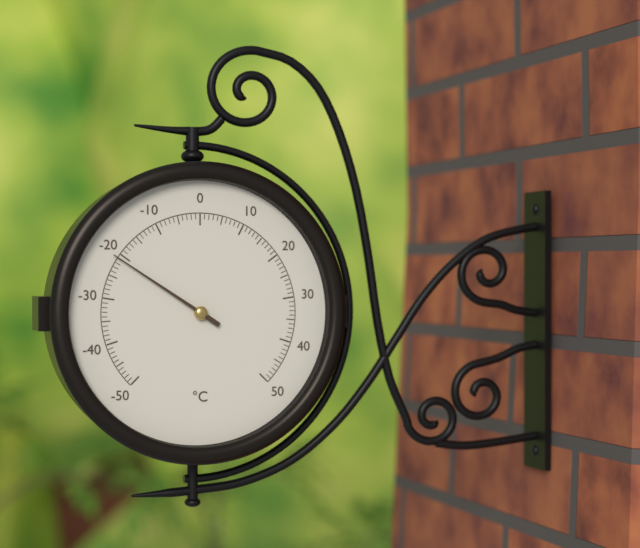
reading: -21 °C
